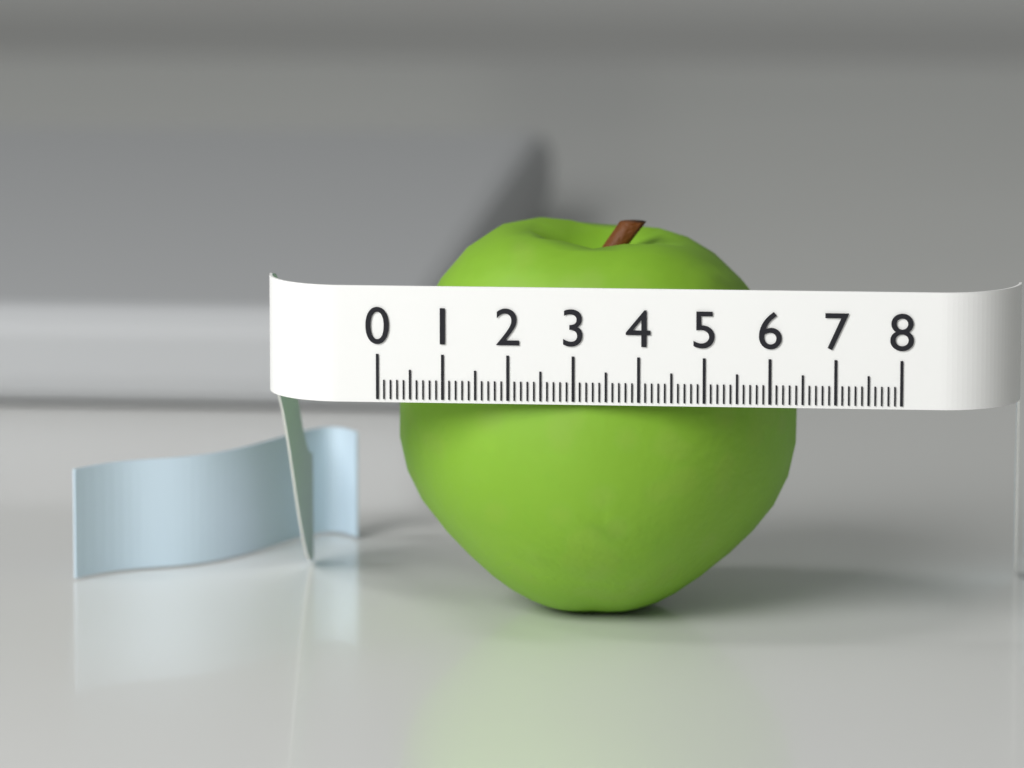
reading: 6.3 (no unit)
